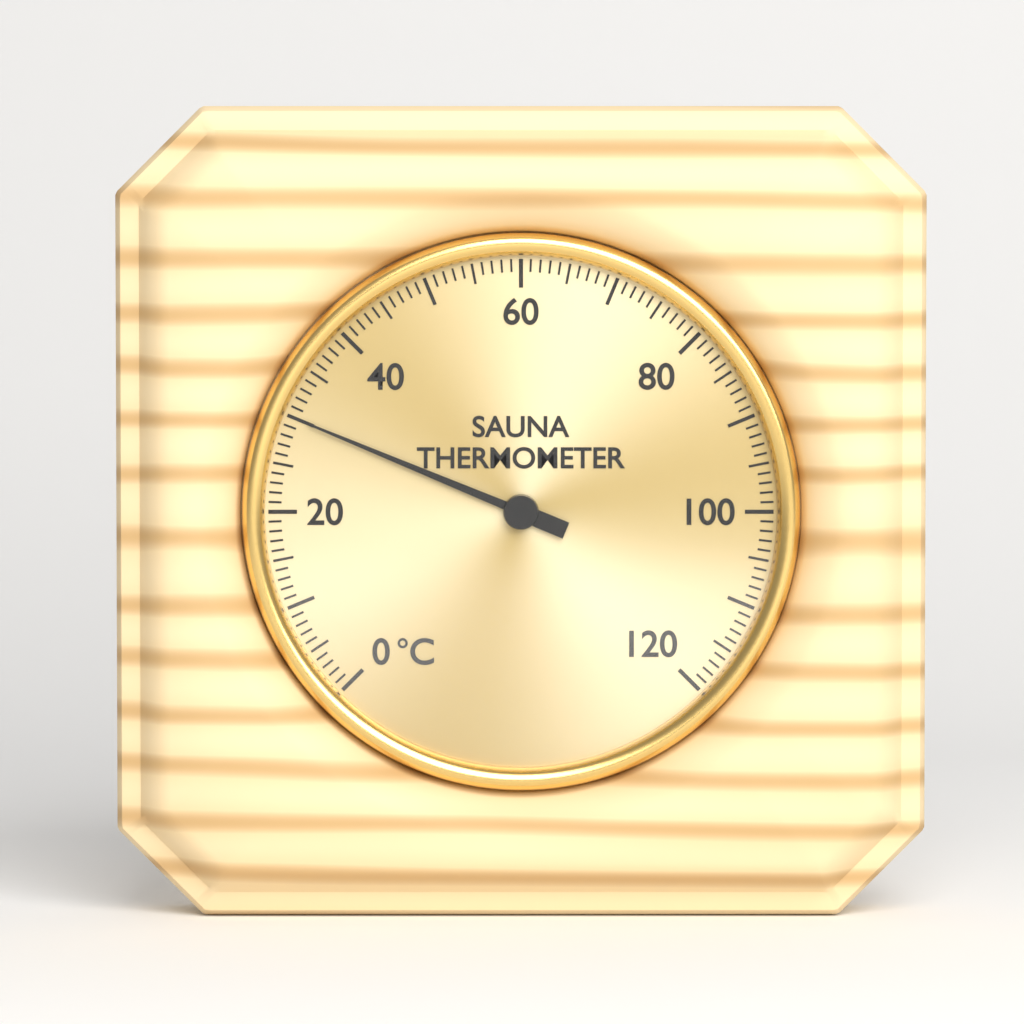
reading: 30 °C
